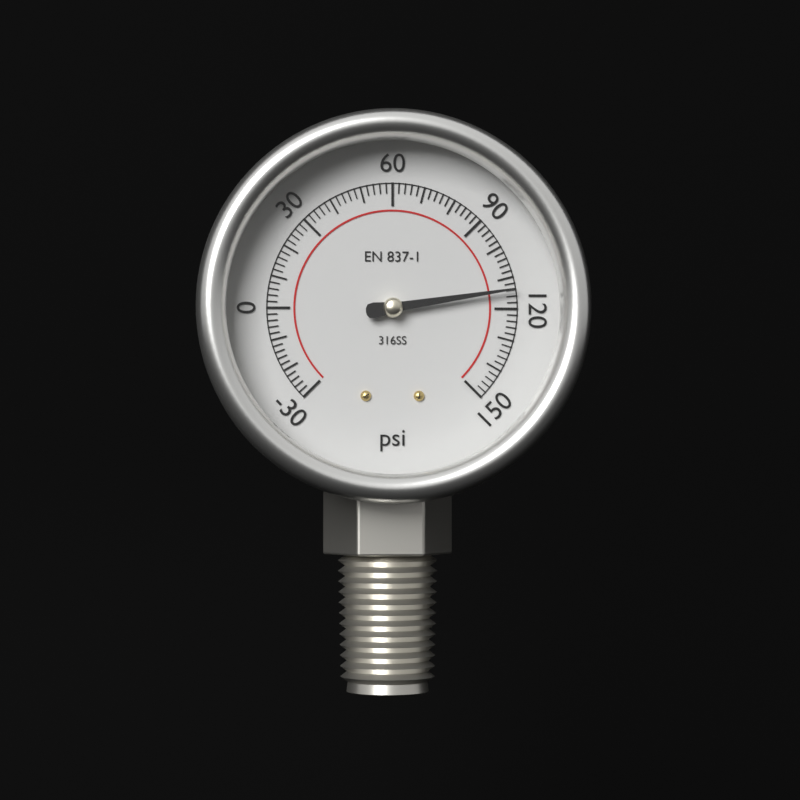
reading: 114 psi
